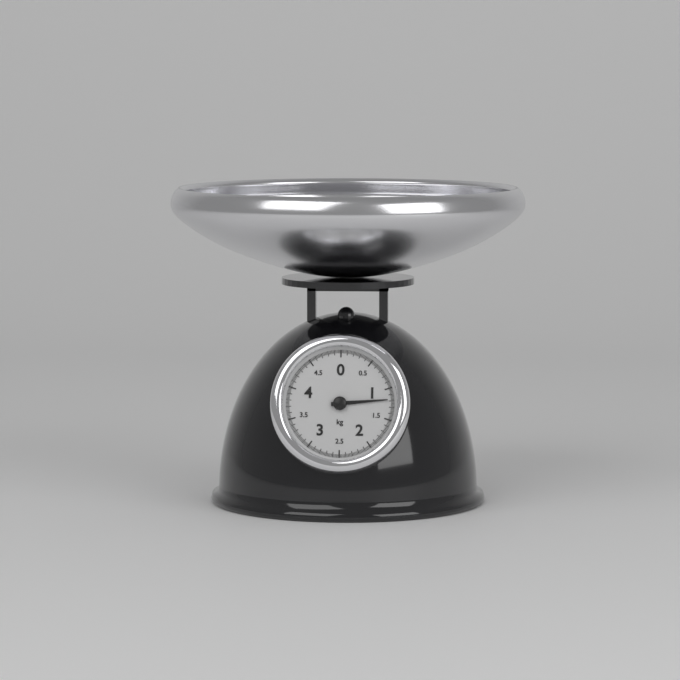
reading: 1.18 kg
